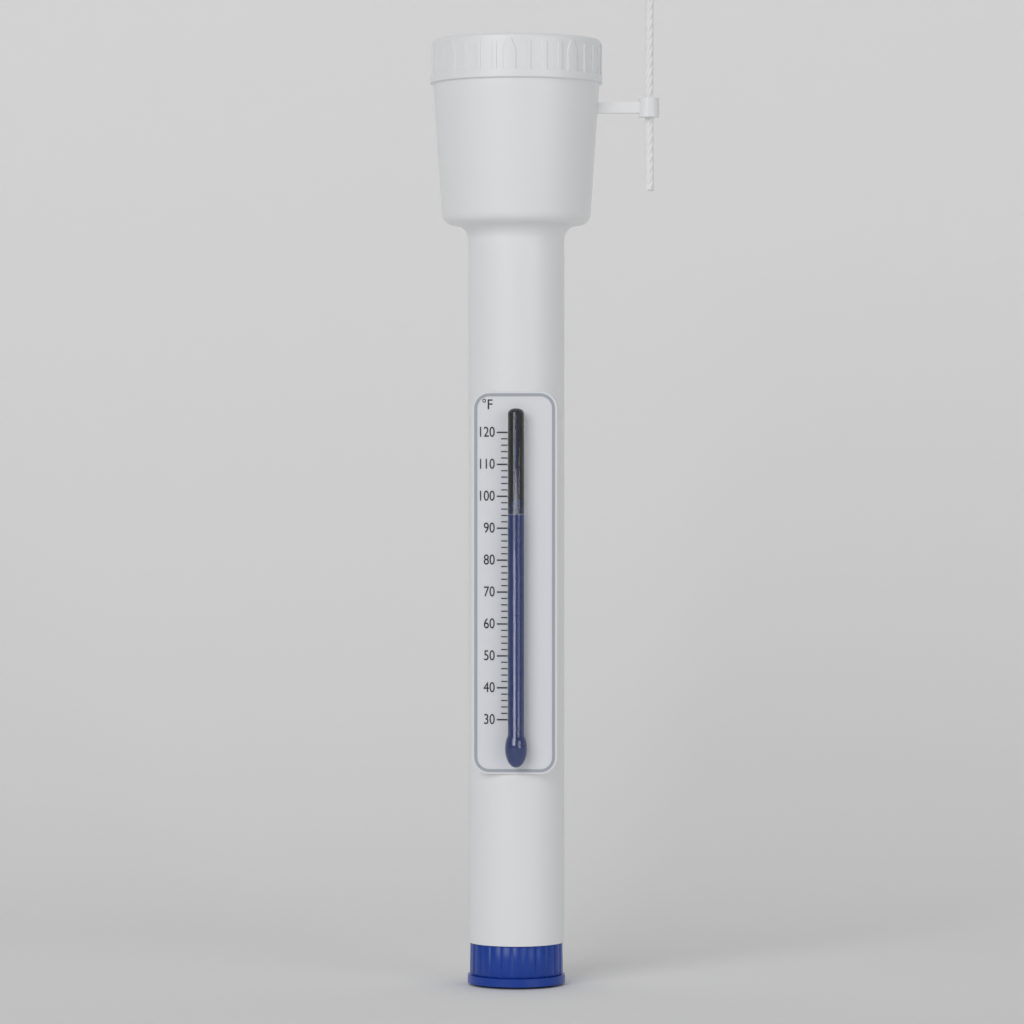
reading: 94 °F
